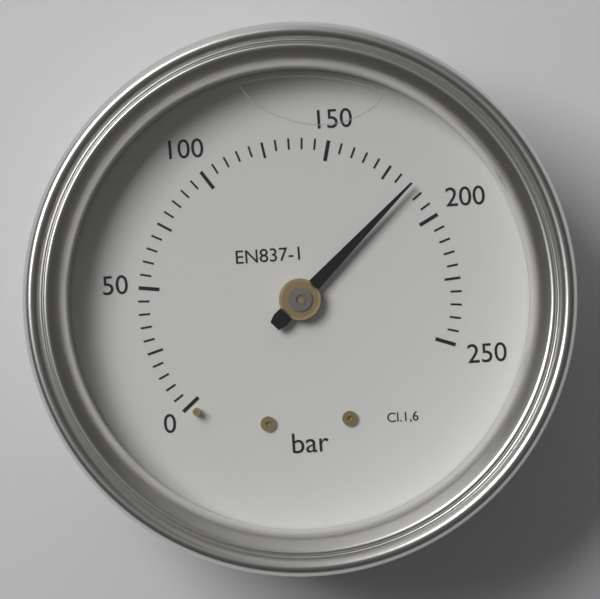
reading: 185 bar
